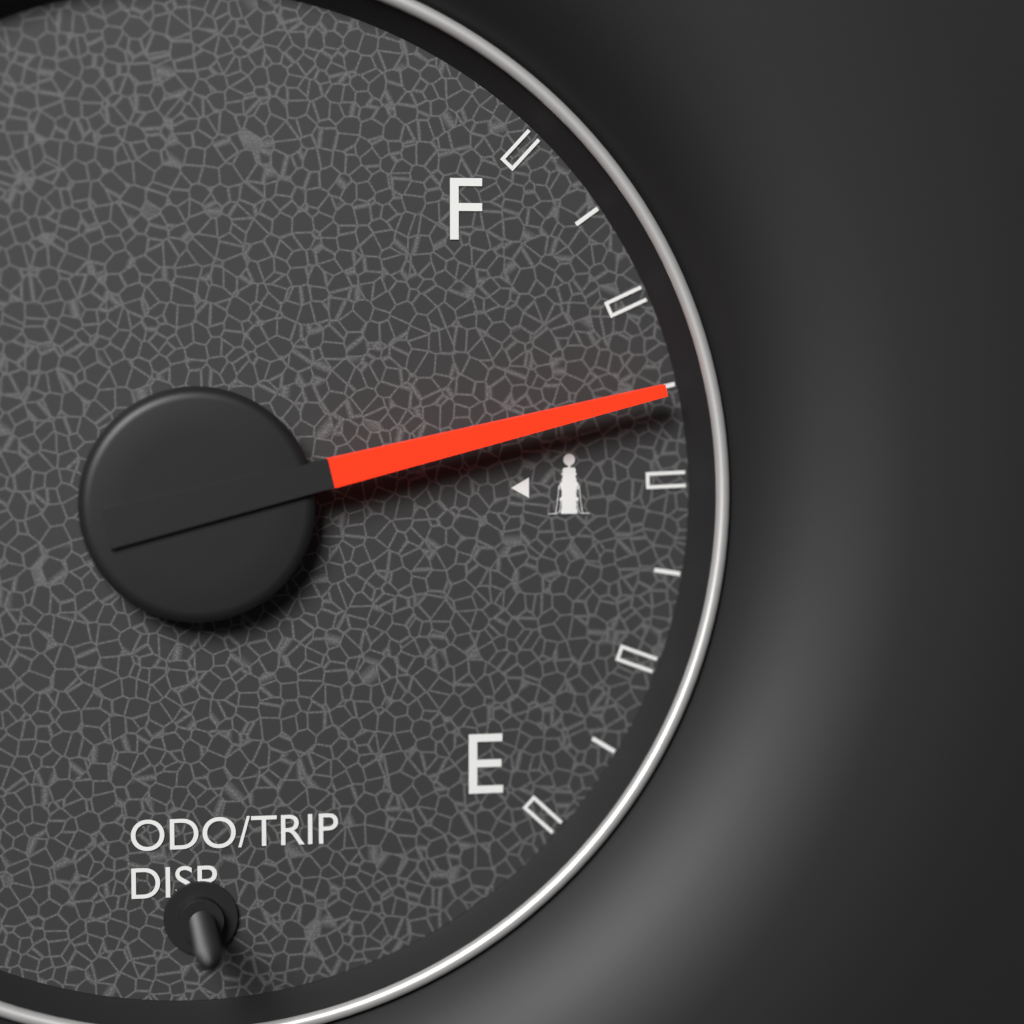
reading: 0.625 (no unit)
